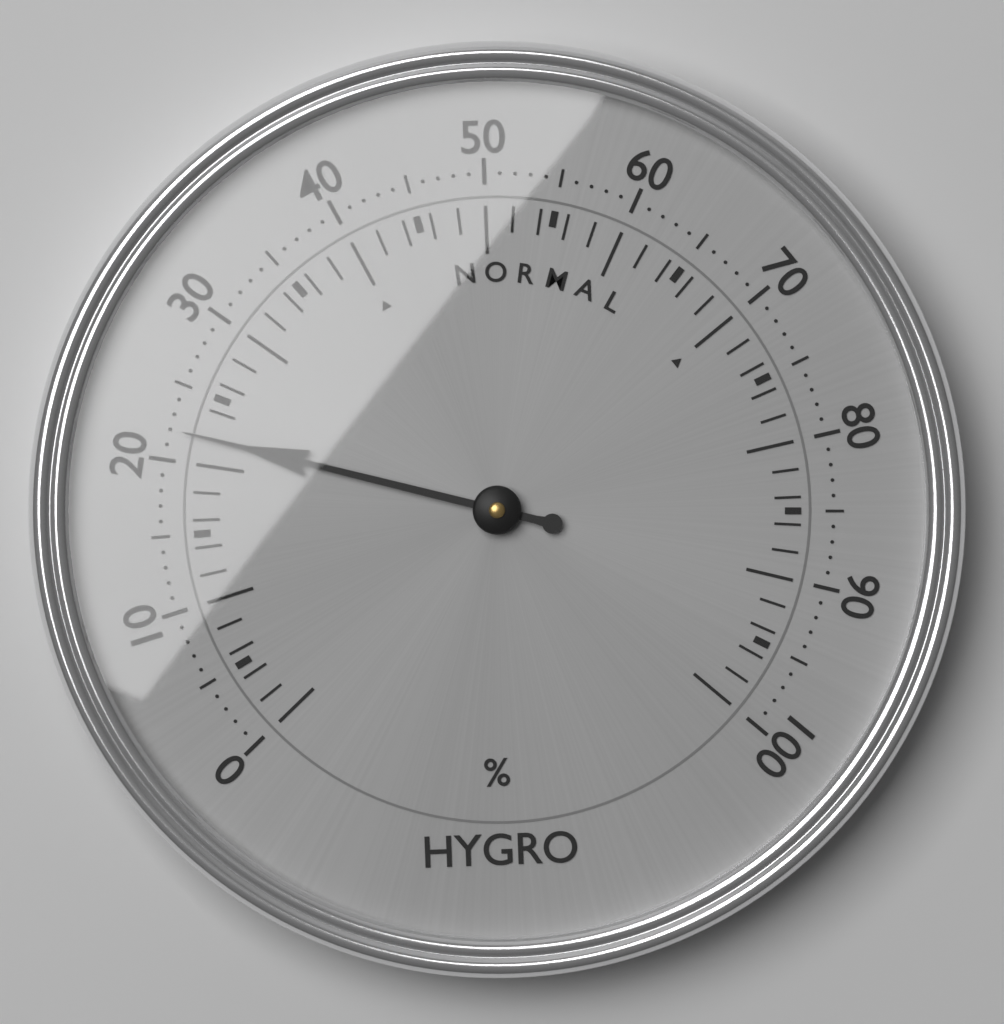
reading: 22 %
